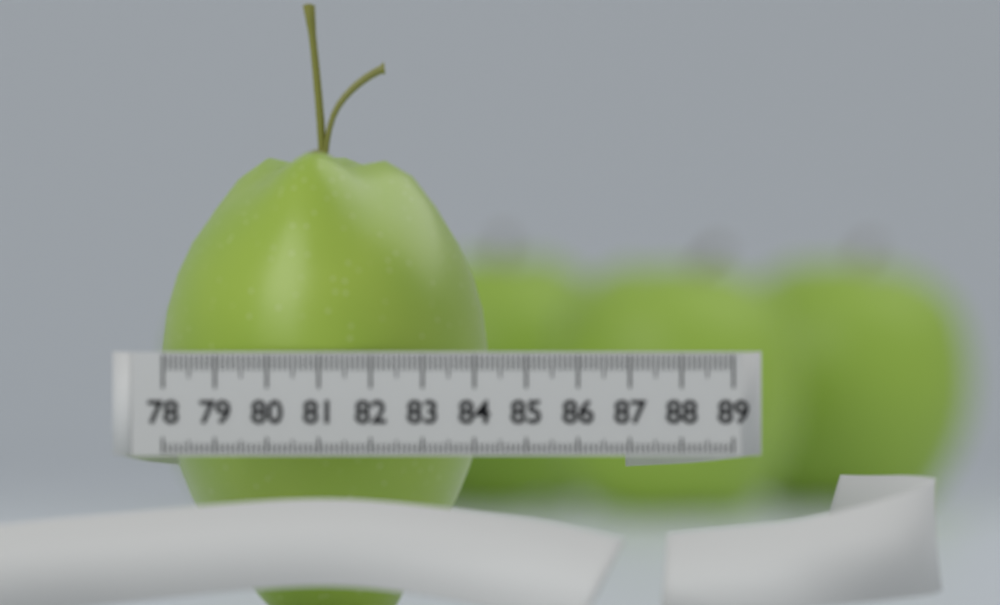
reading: 84.4 (no unit)
